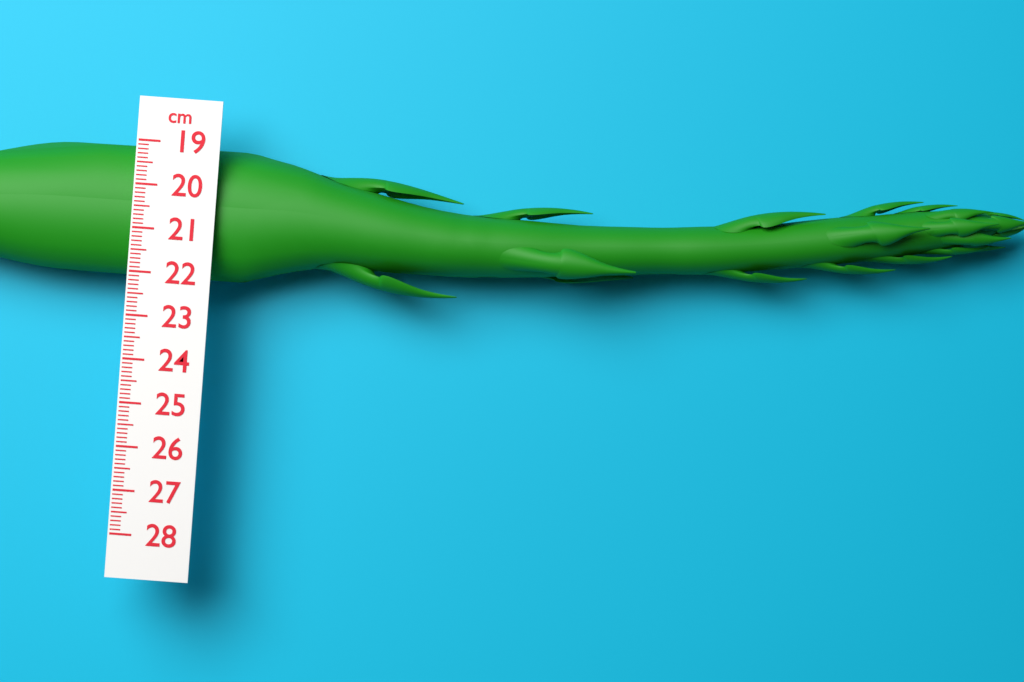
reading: 22.1 cm
